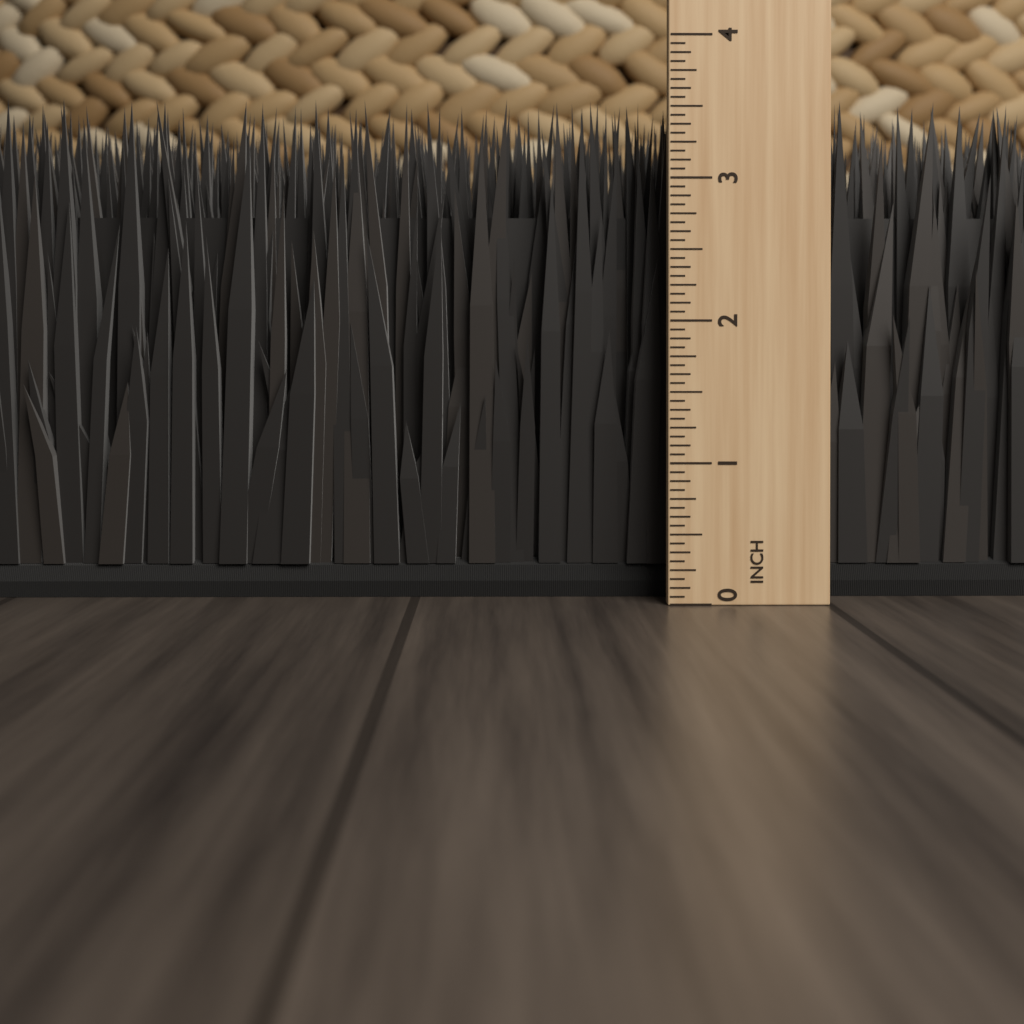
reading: 3.6250 in
